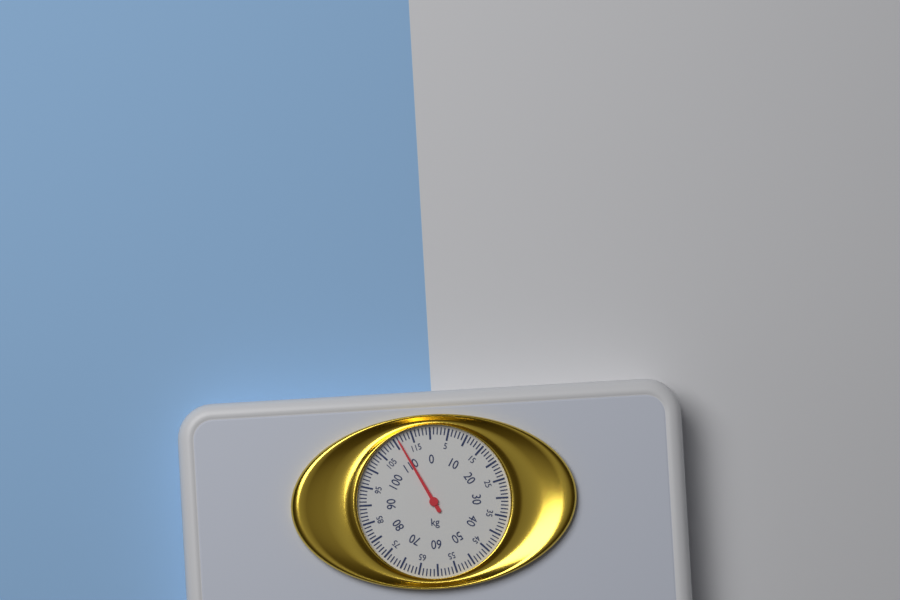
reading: 111 kg
